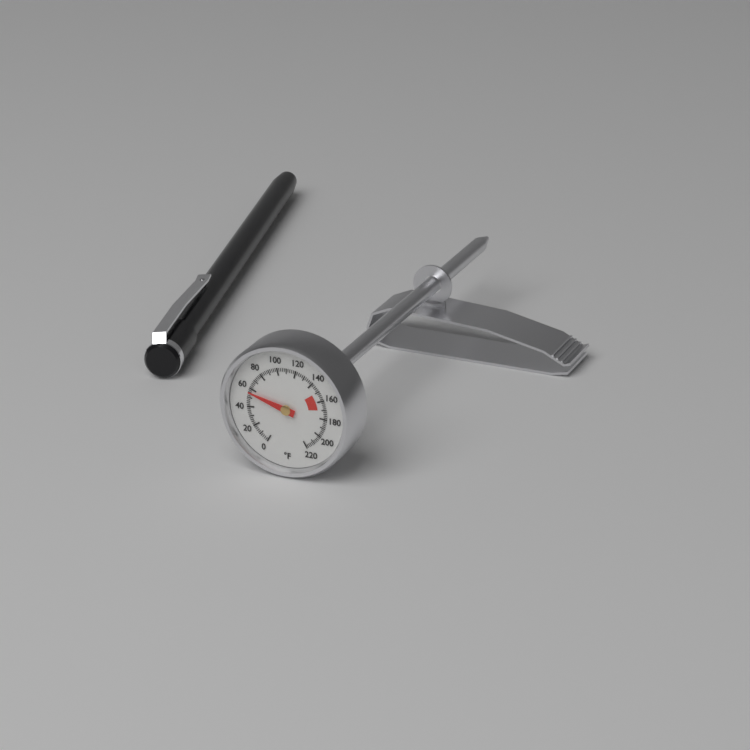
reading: 56 °F
